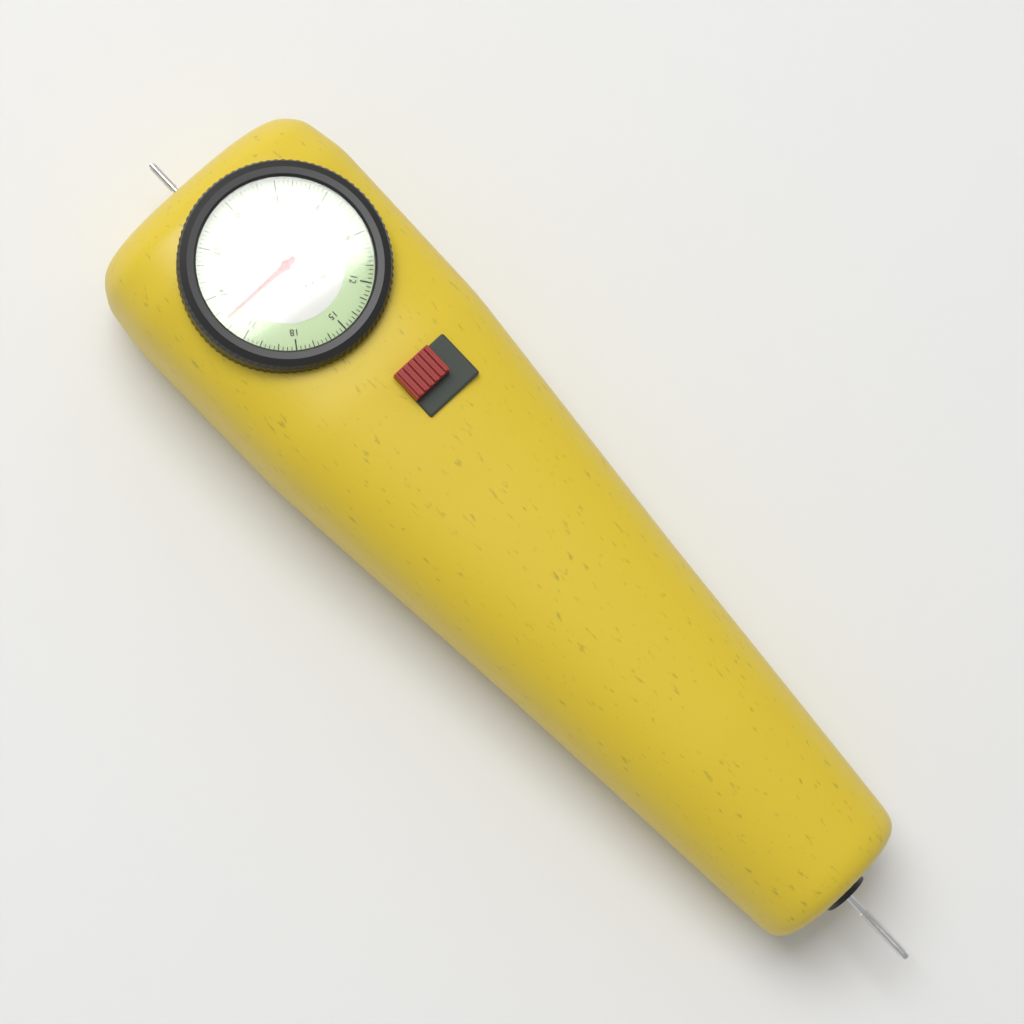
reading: 22.50 lbs
